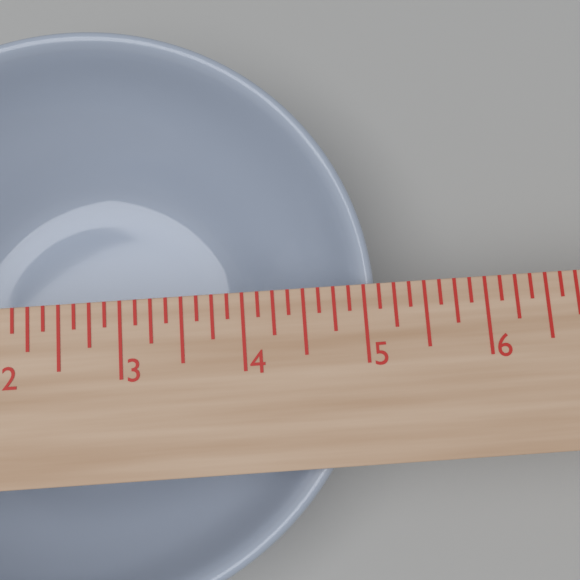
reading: 5.125 in
